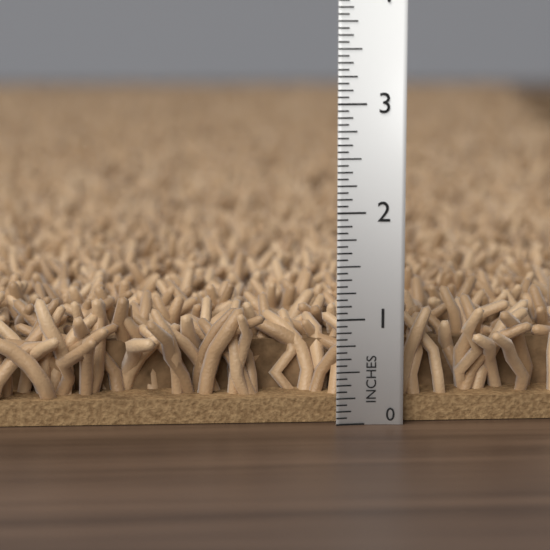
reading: 1.1875 in
